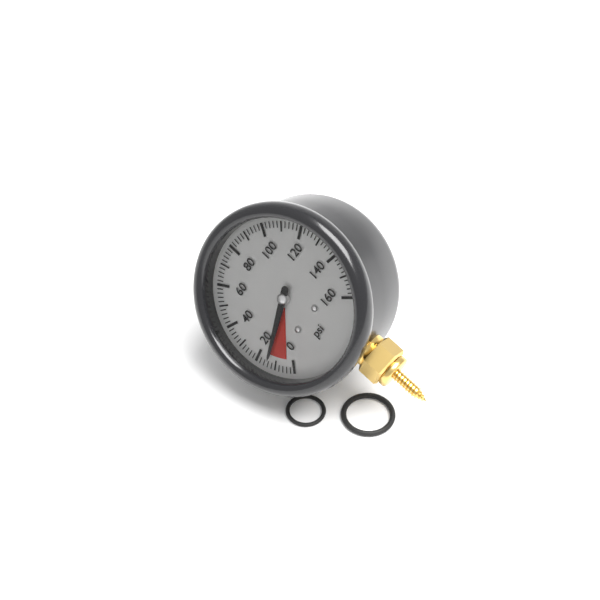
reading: 14 psi
